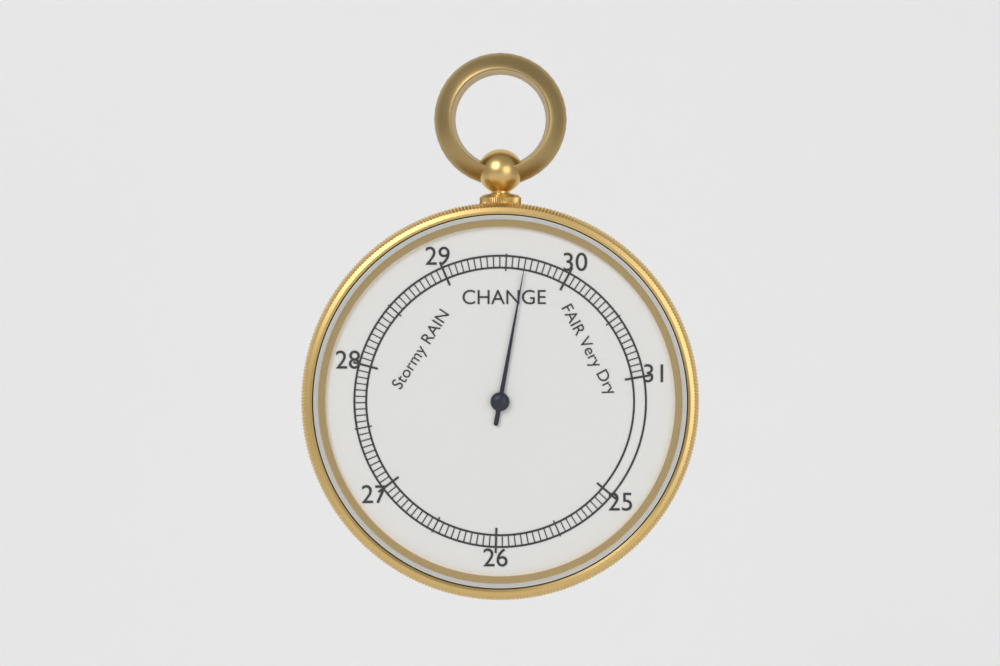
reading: 29.65 inHg
